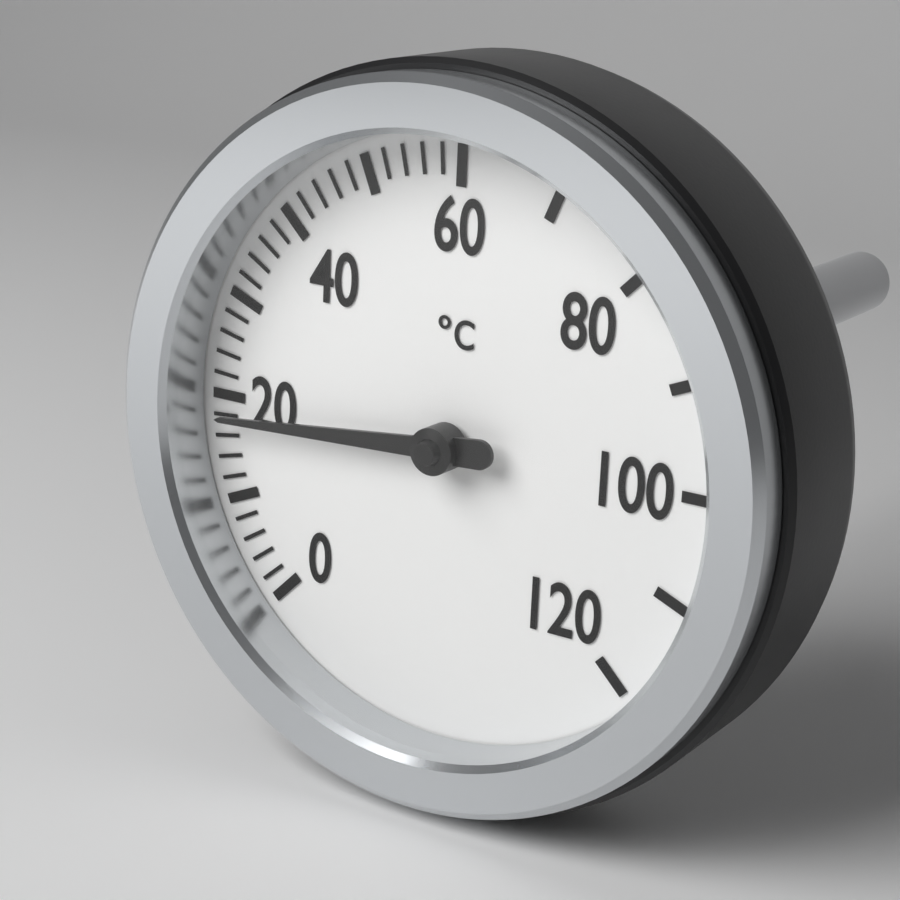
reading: 18 °C
